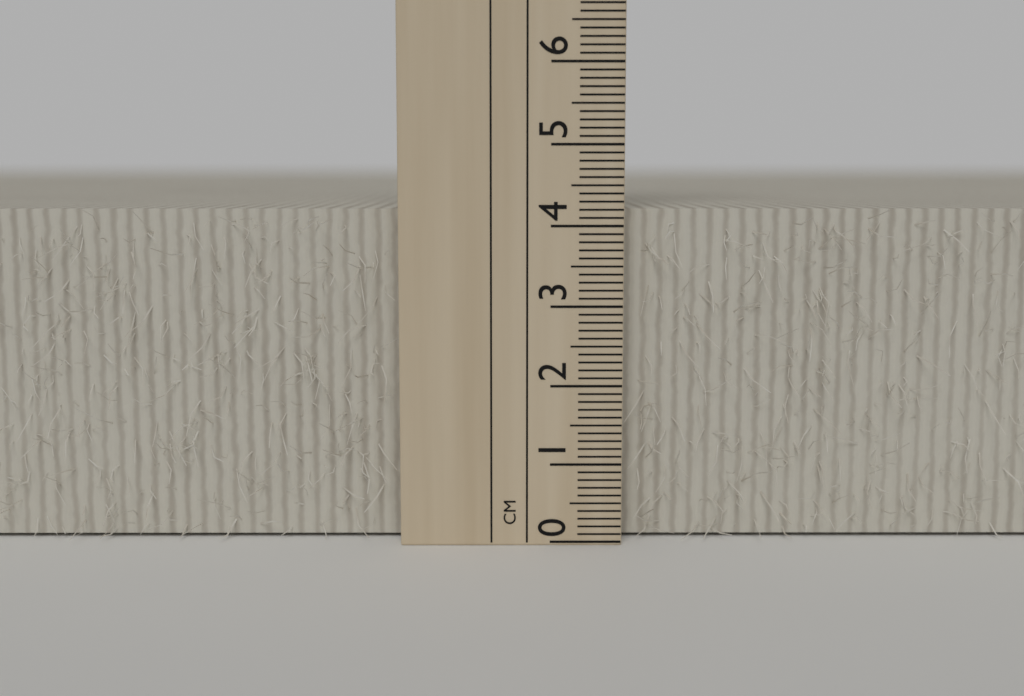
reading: 4.2 cm
